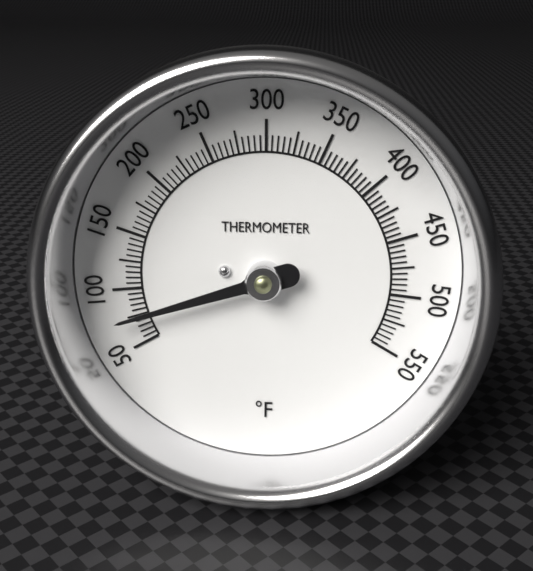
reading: 75 °F
